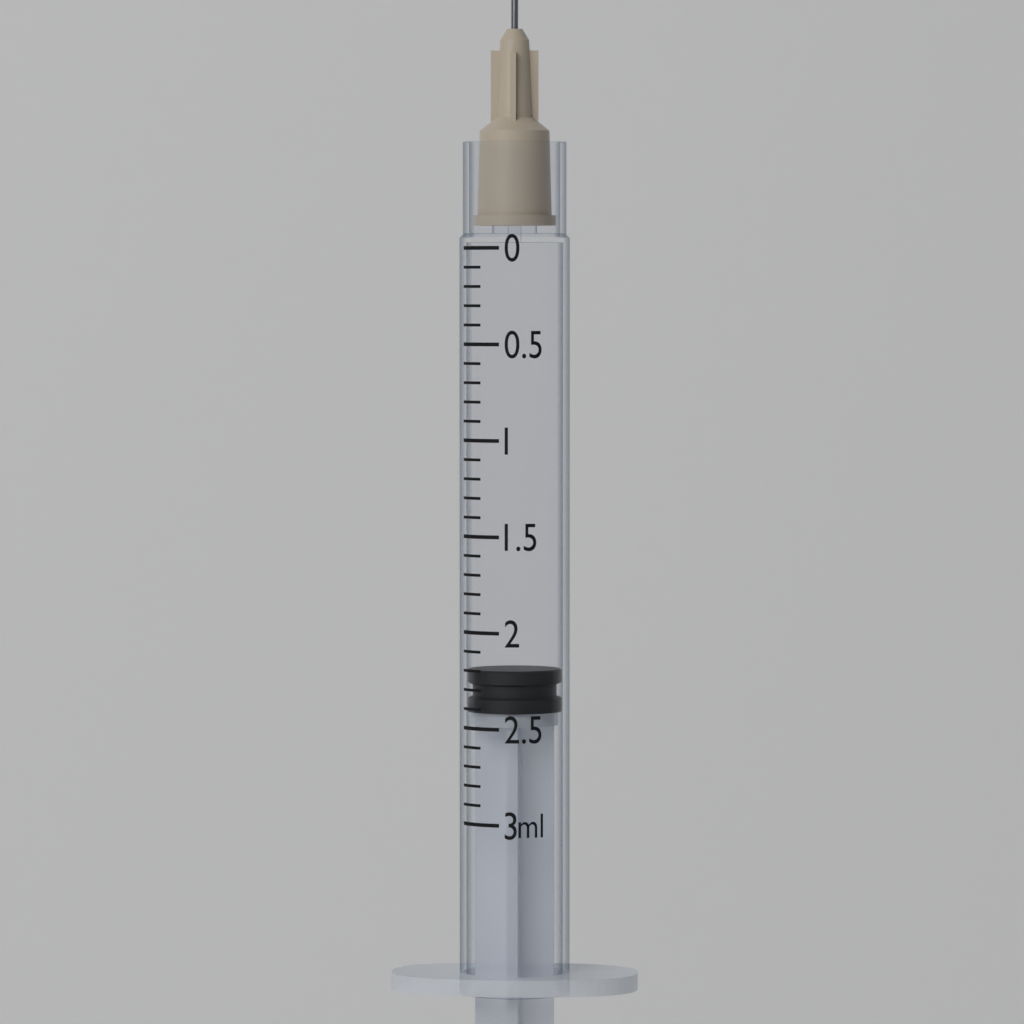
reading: 2.2 ml
